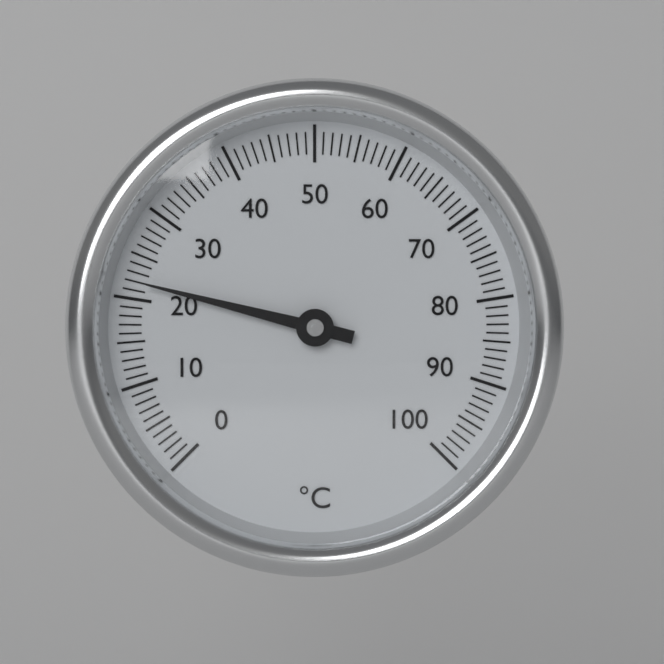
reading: 22 °C
